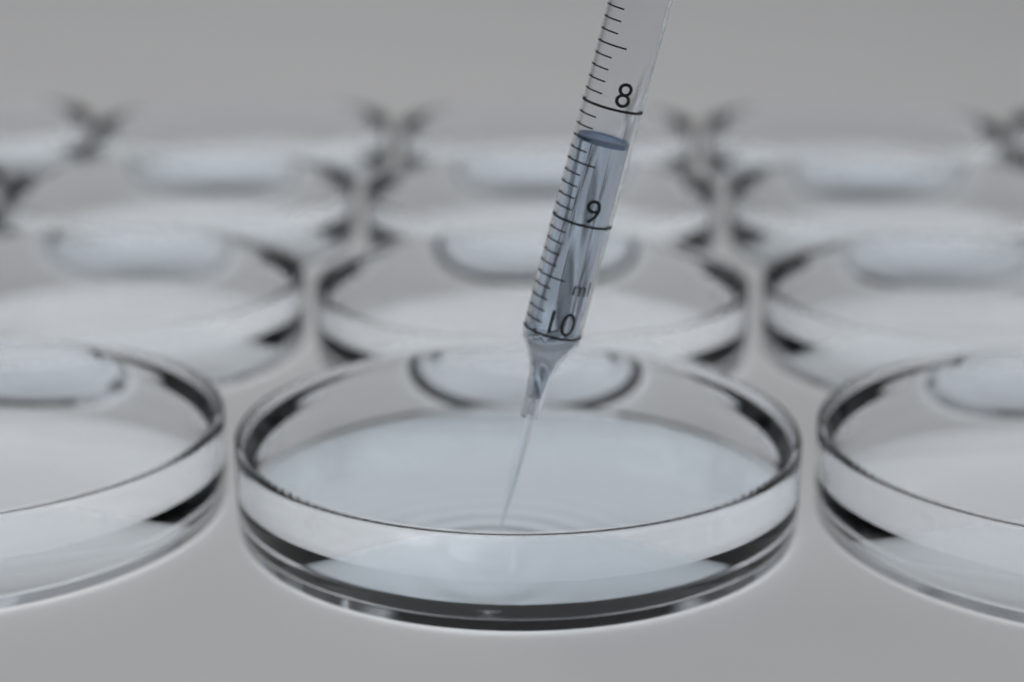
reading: 8.3 ml
